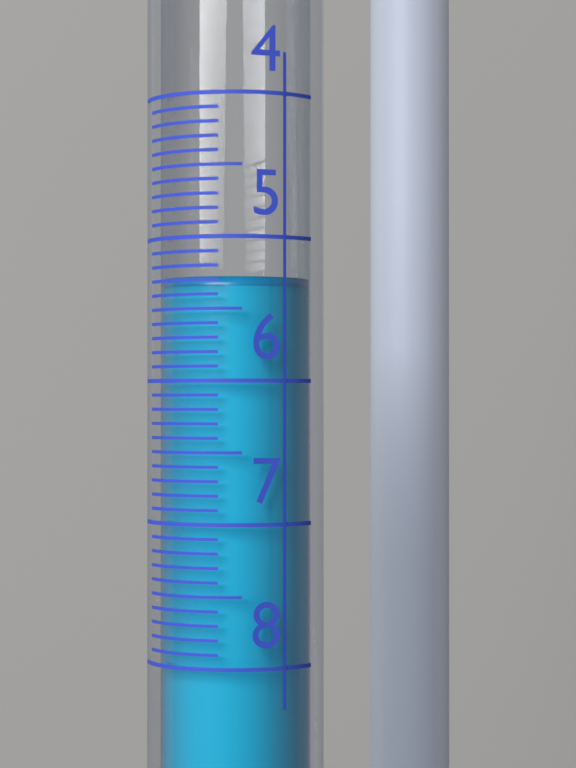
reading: 5.3 (no unit)
